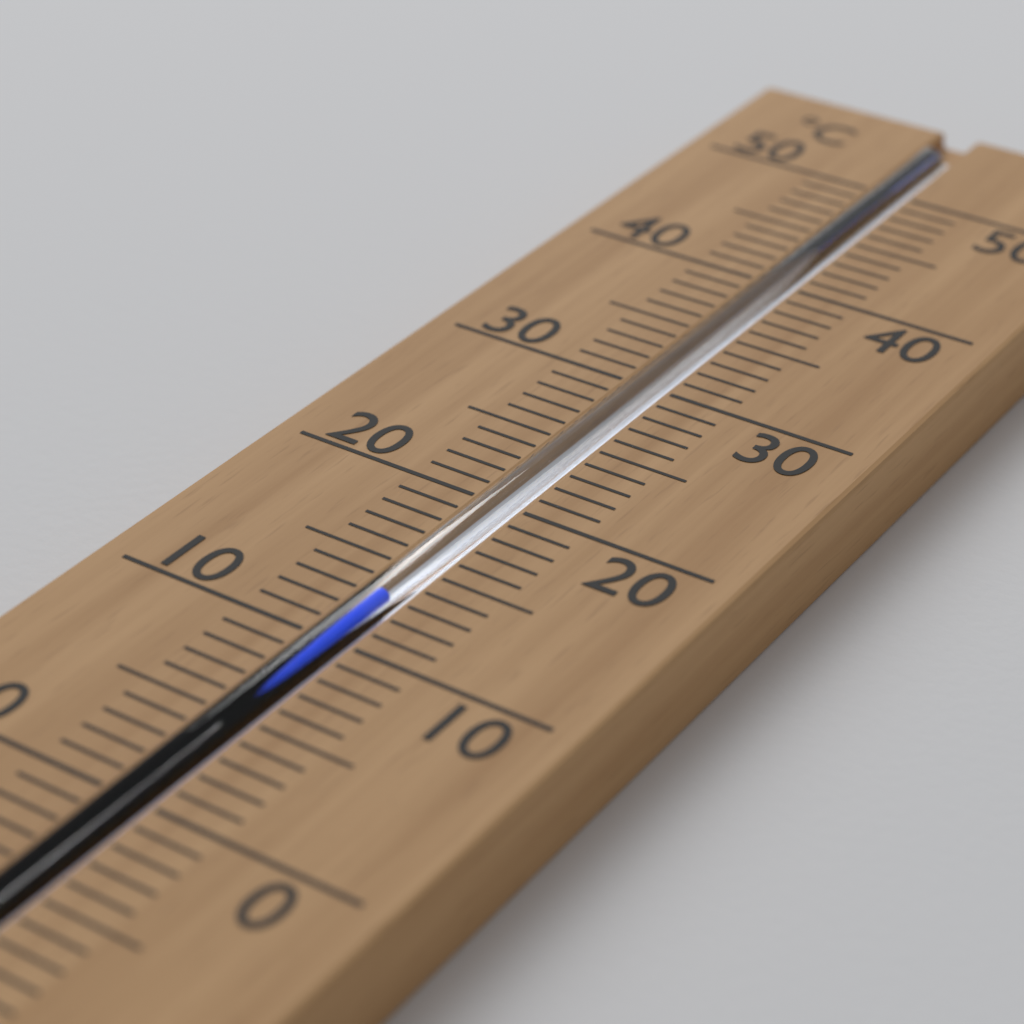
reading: 13 °C
